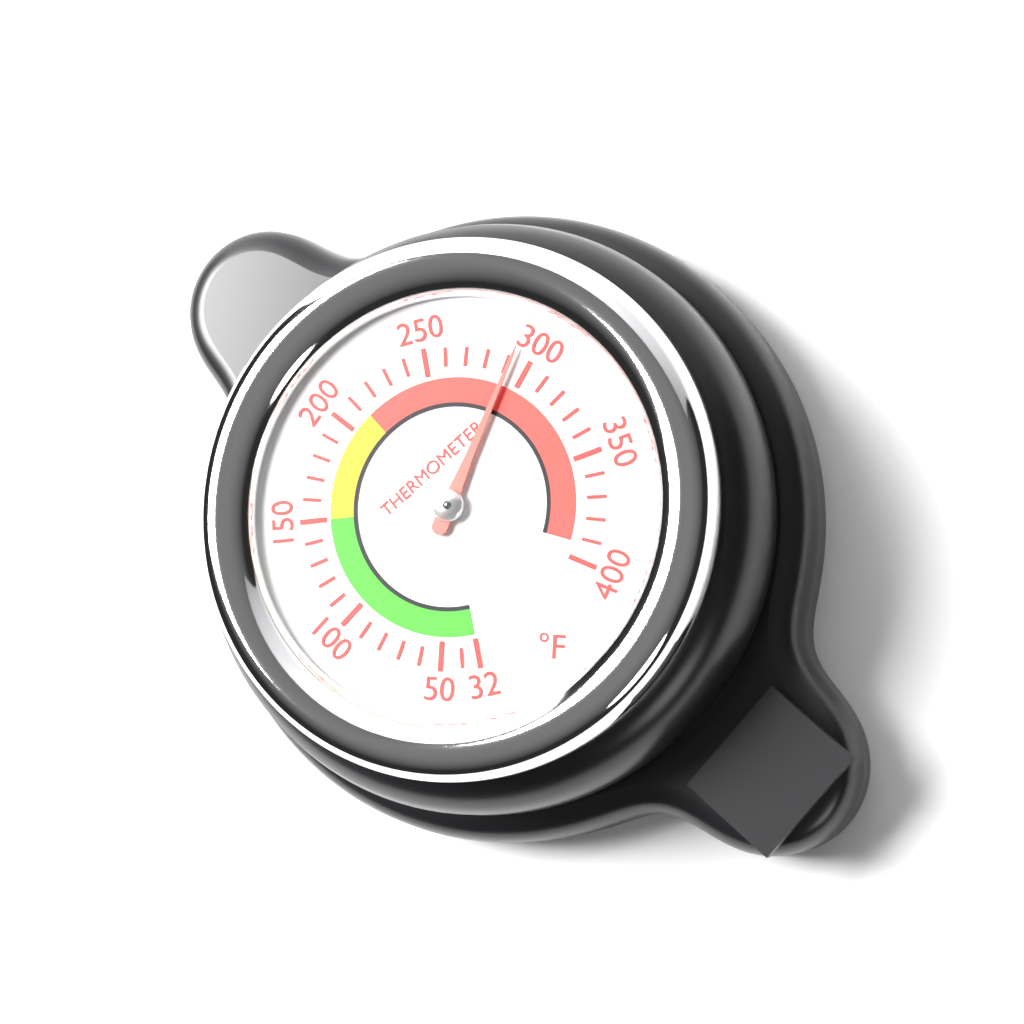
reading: 292 °F
